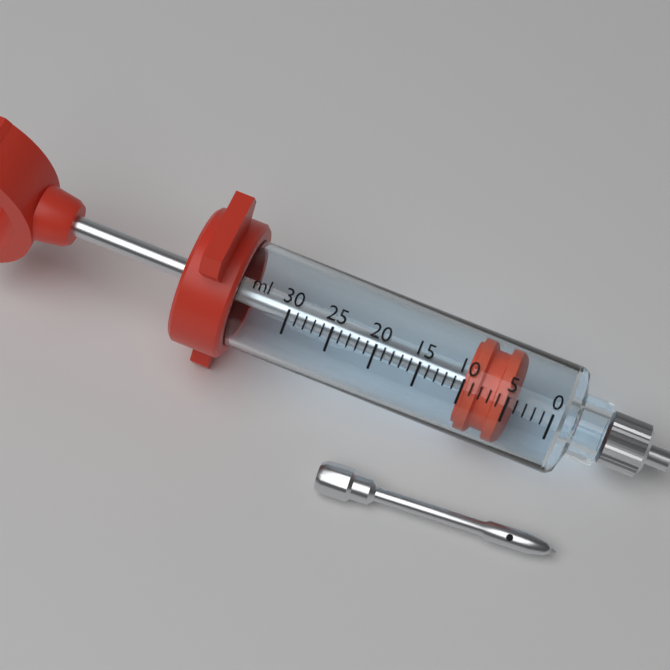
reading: 5 ml
